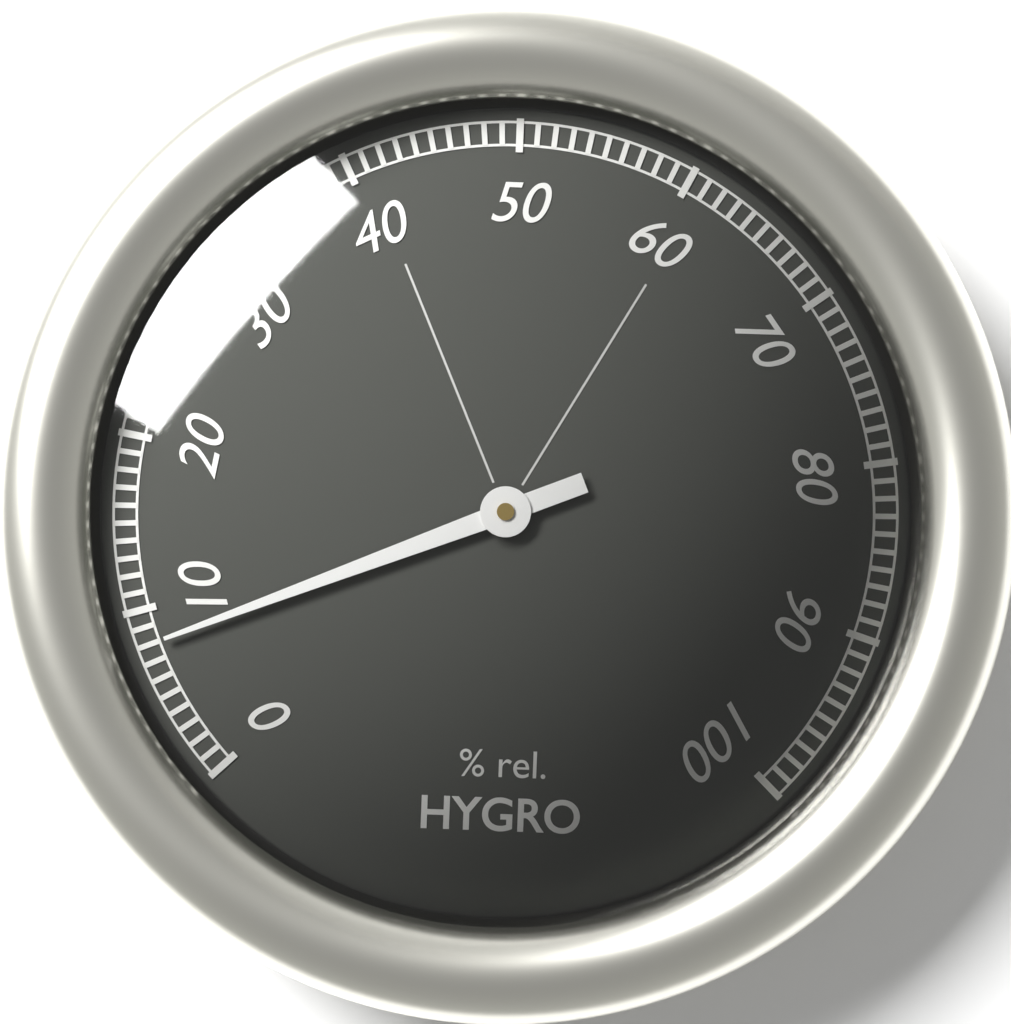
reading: 8 %
